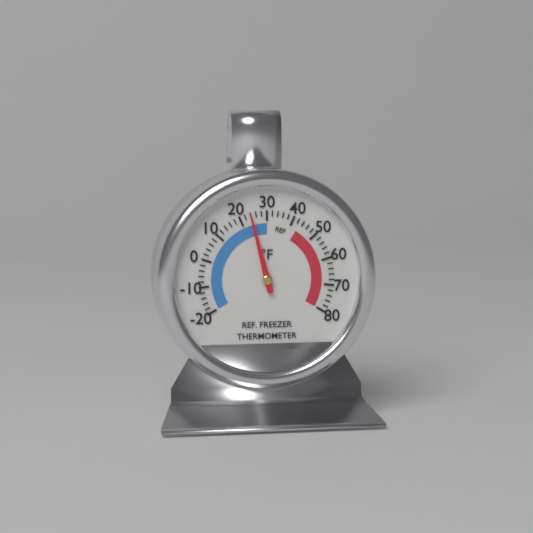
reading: 24 °F
